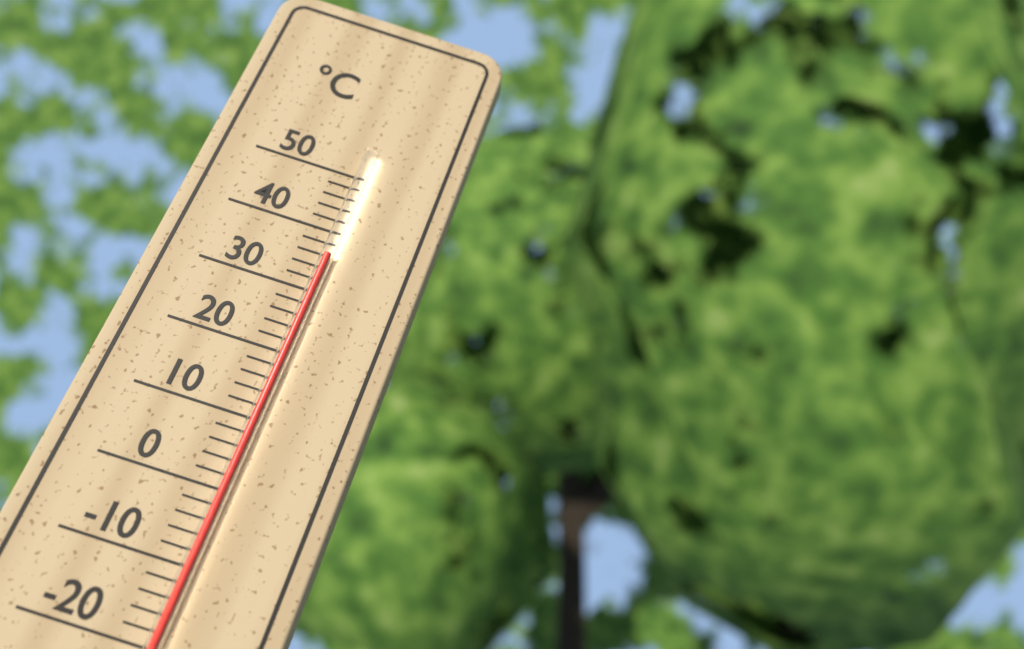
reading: 36 °C
